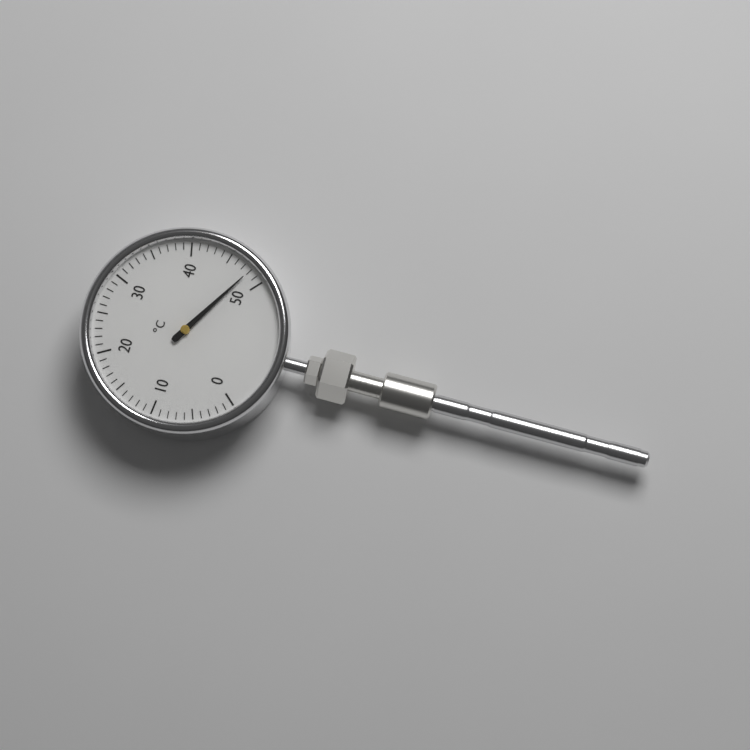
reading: 48 °C
